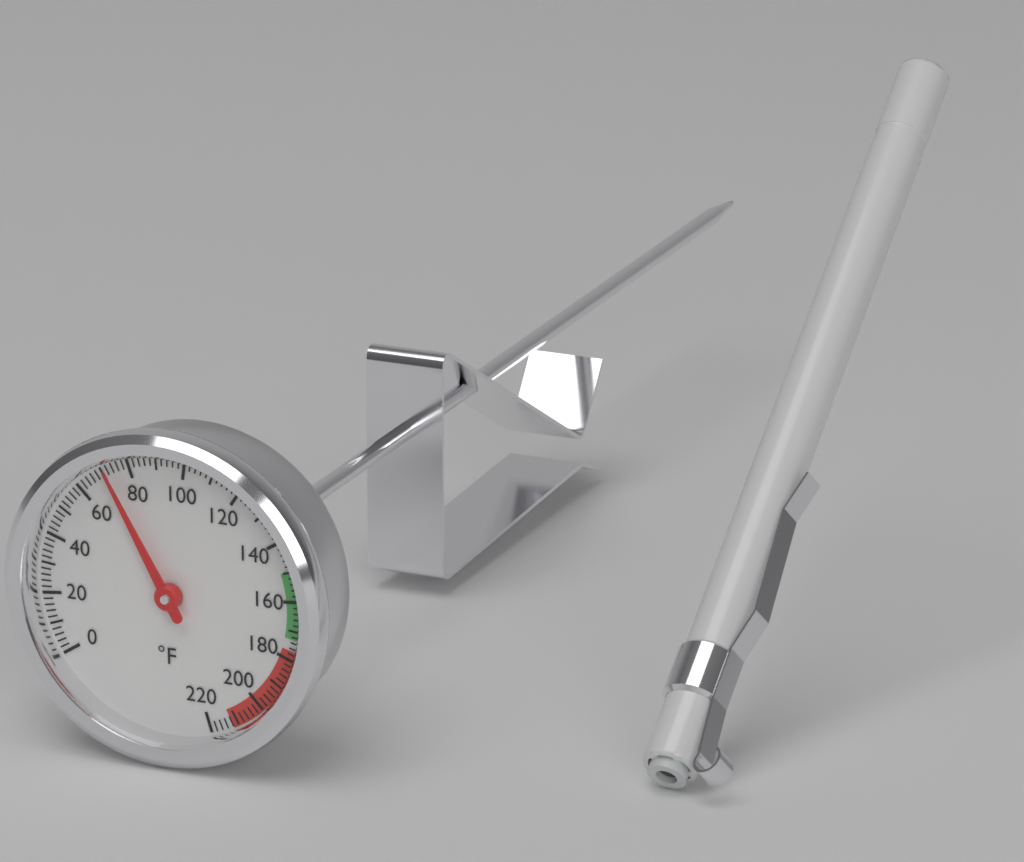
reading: 72 °F
